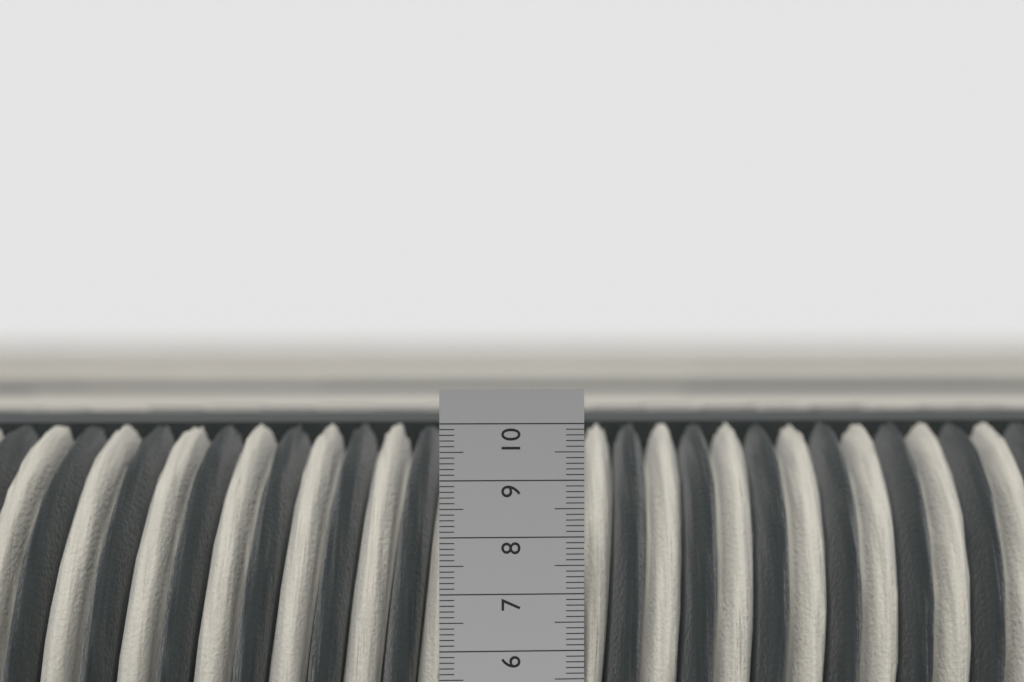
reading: 9.8 cm
